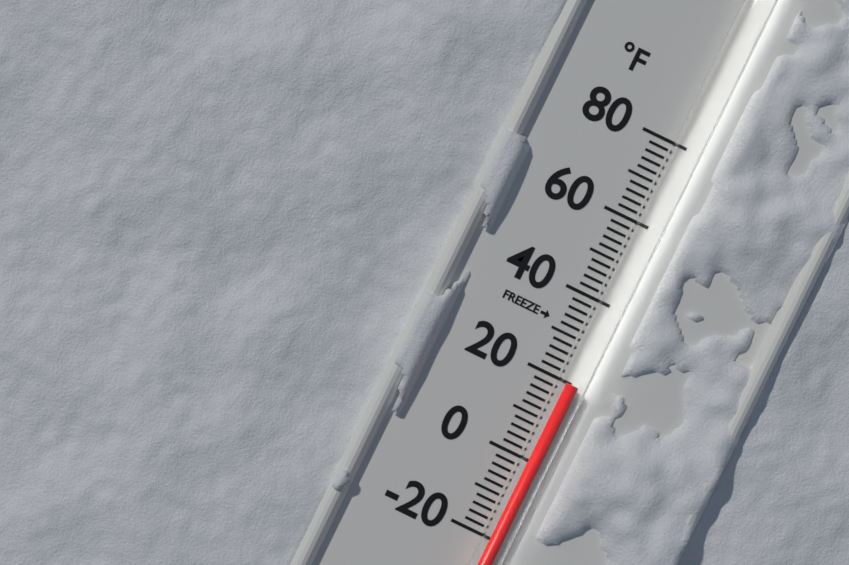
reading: 20 °F
